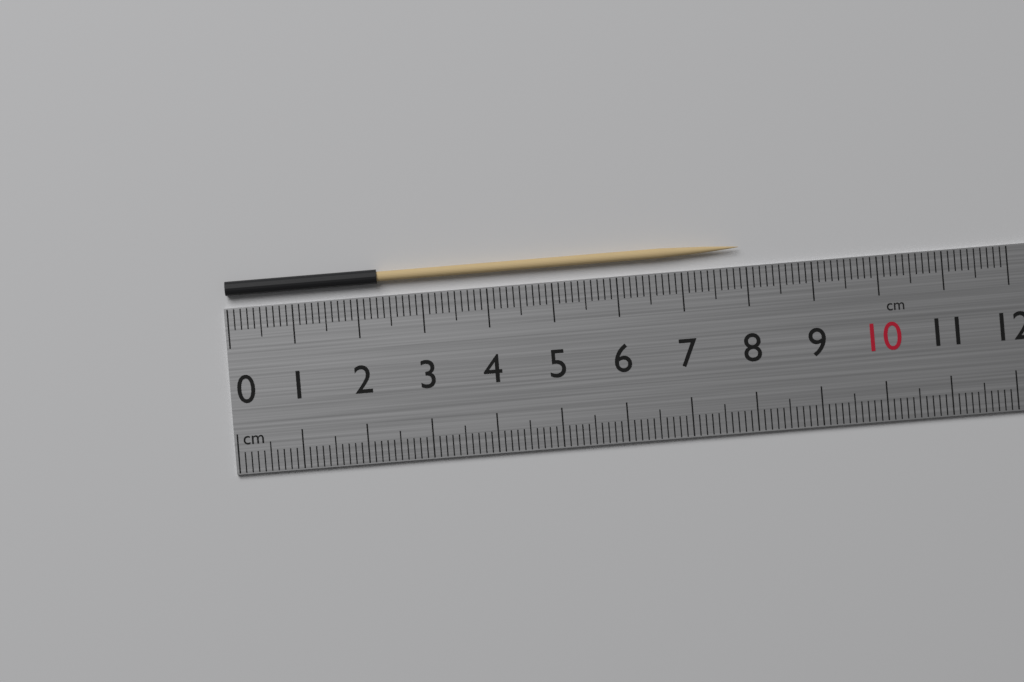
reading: 7.9 cm
